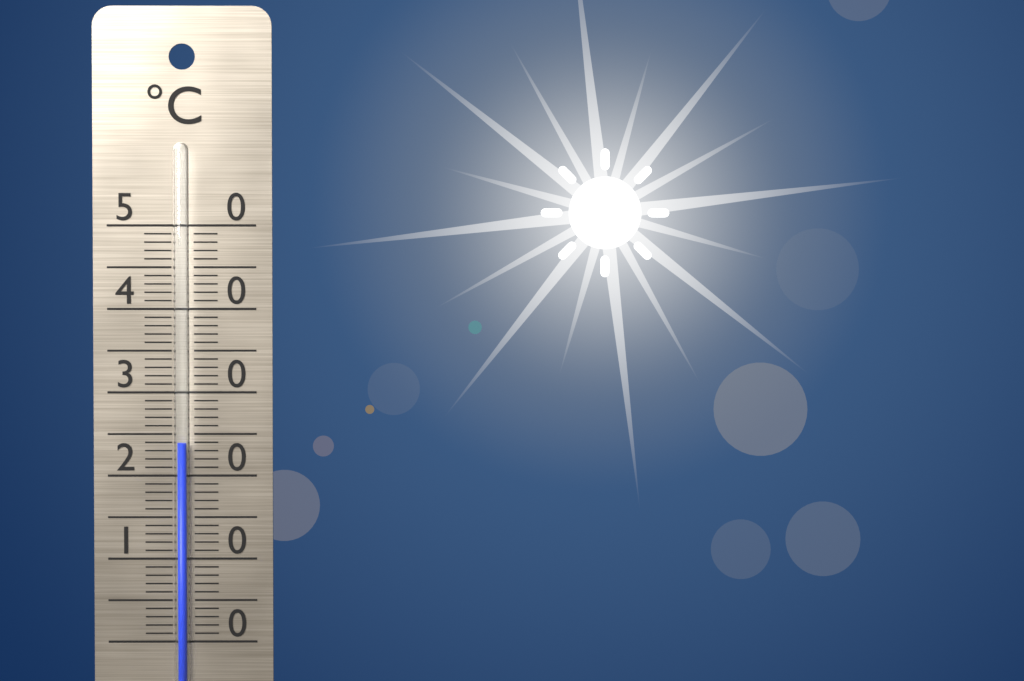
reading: 24 °C
